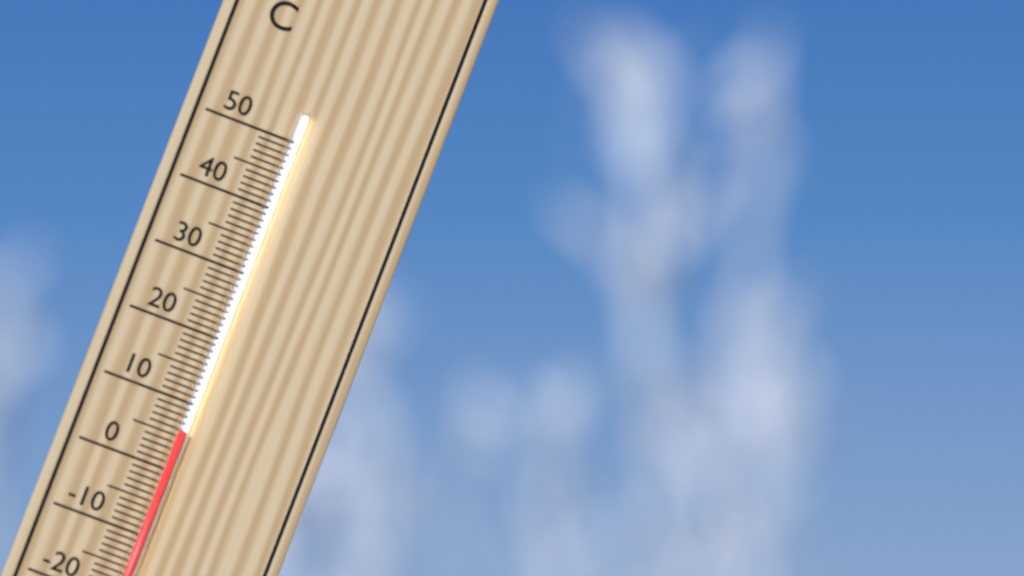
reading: 6 °C
